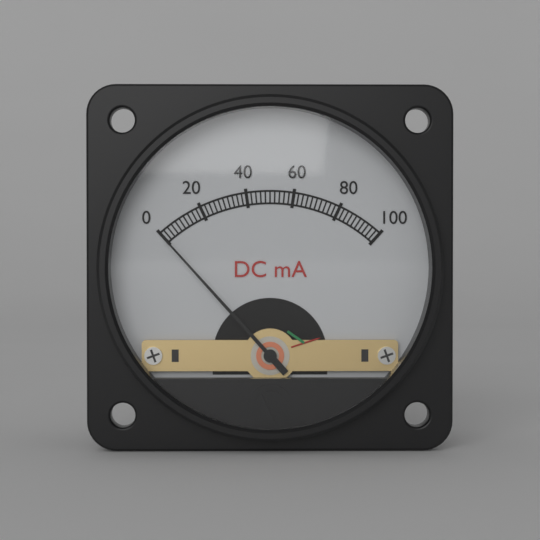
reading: 0 mA
